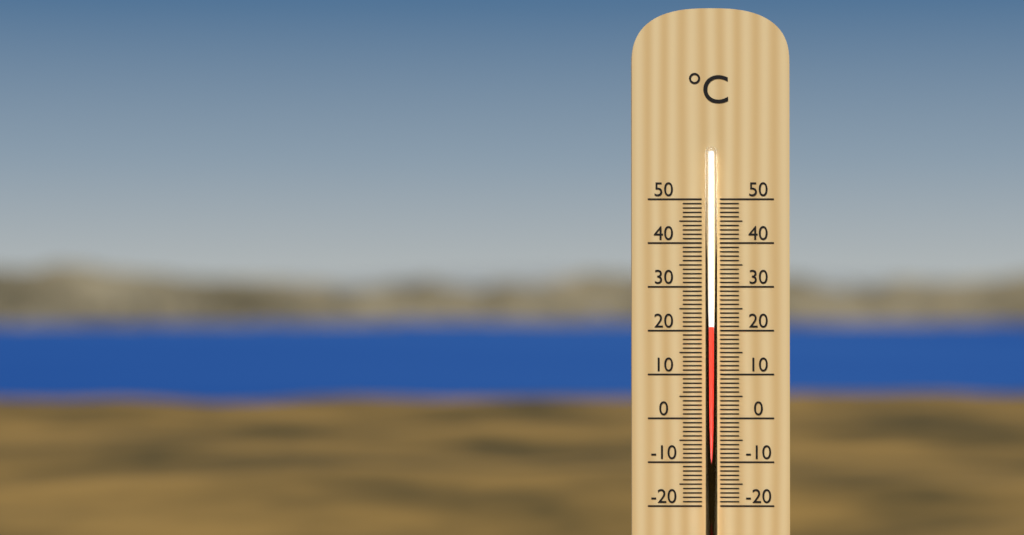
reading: 21 °C
